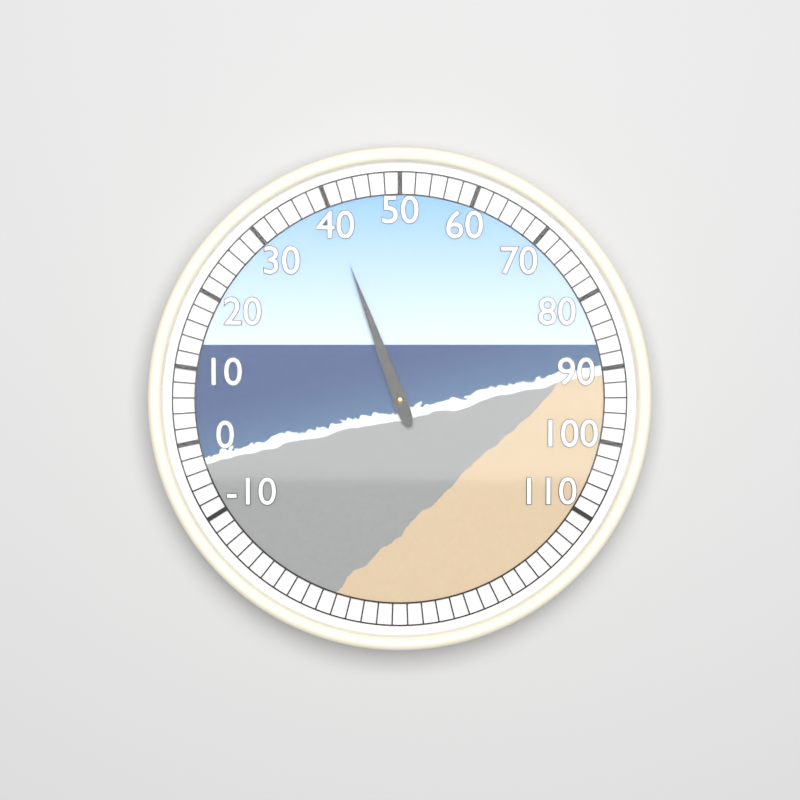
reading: 40 (no unit)
